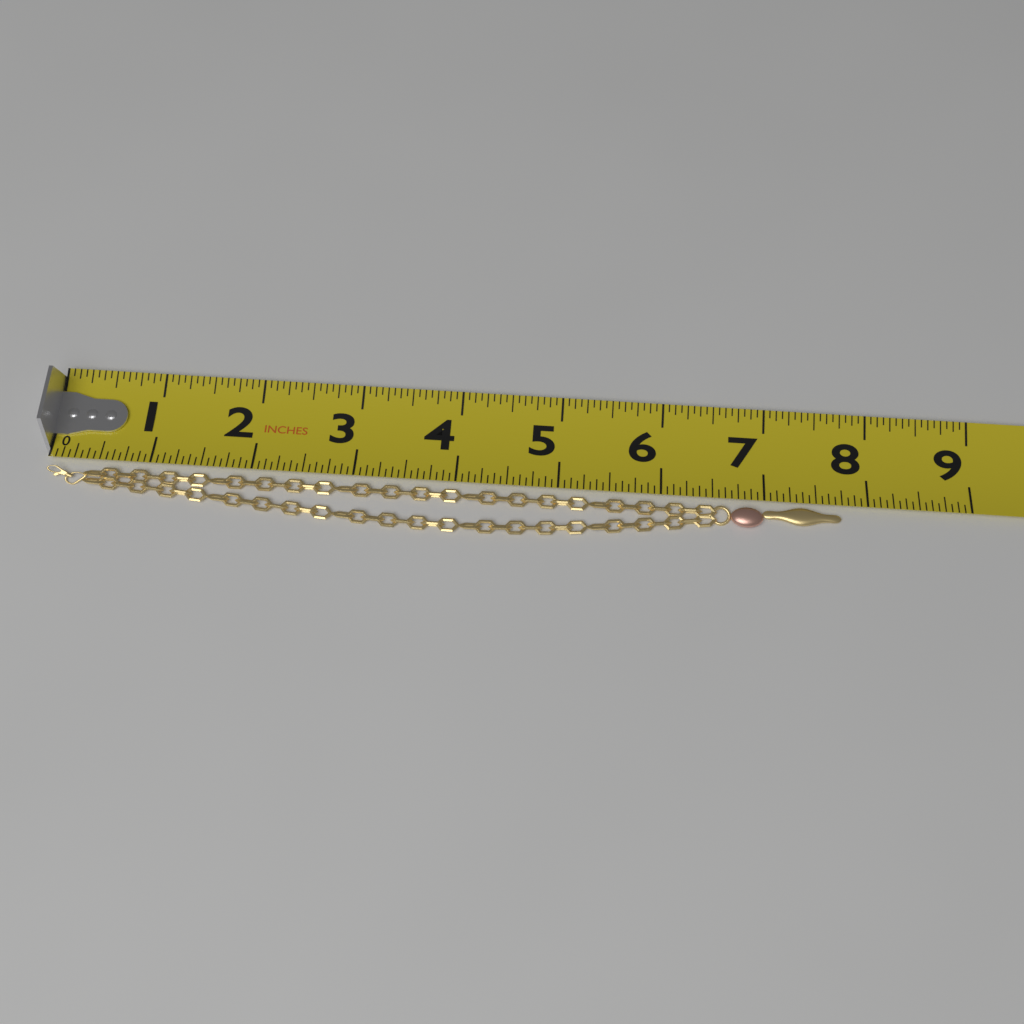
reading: 7.7500 in
